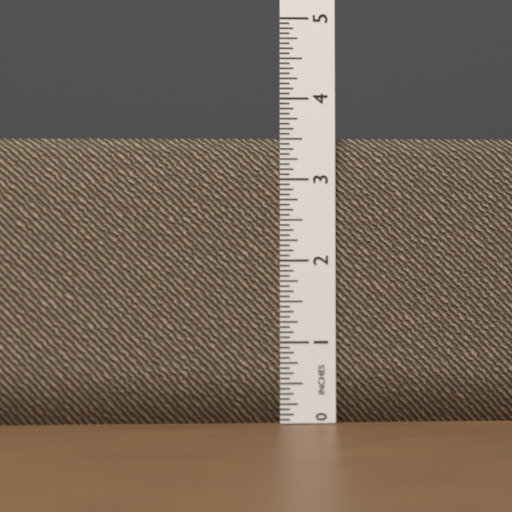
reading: 3.5000 in
